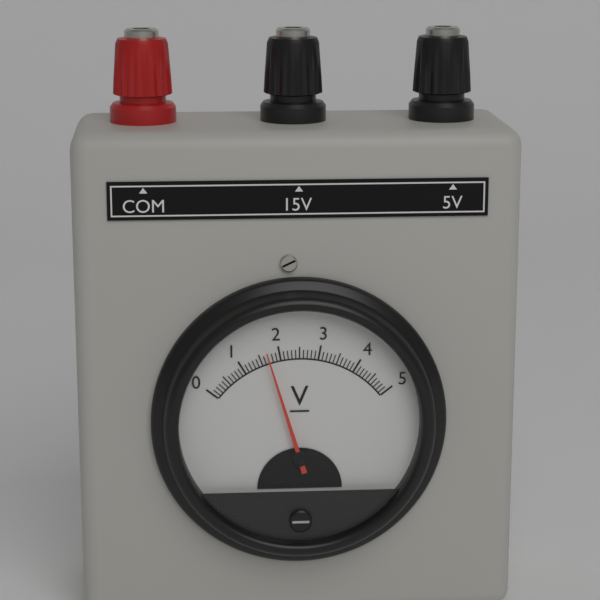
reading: 1.7 V
